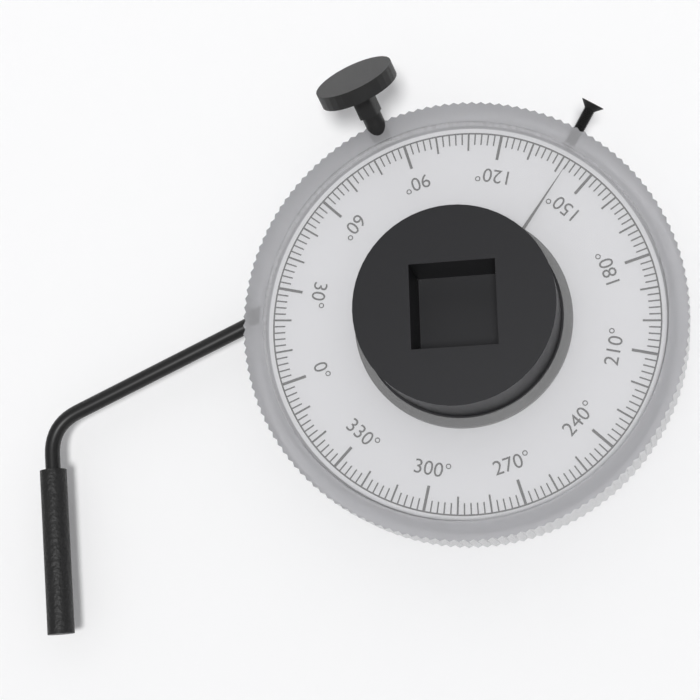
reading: 142 °
